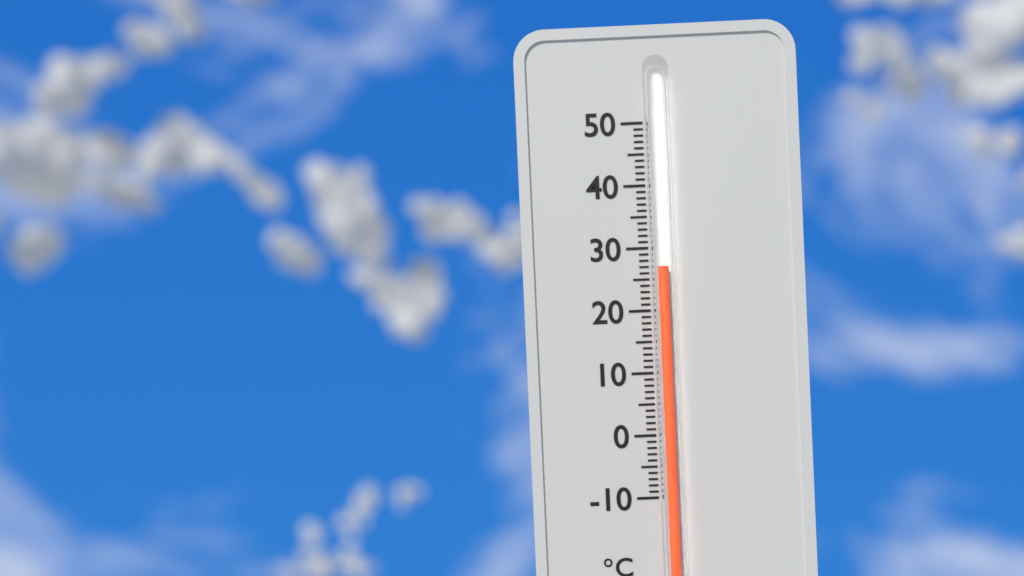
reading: 27 °C
